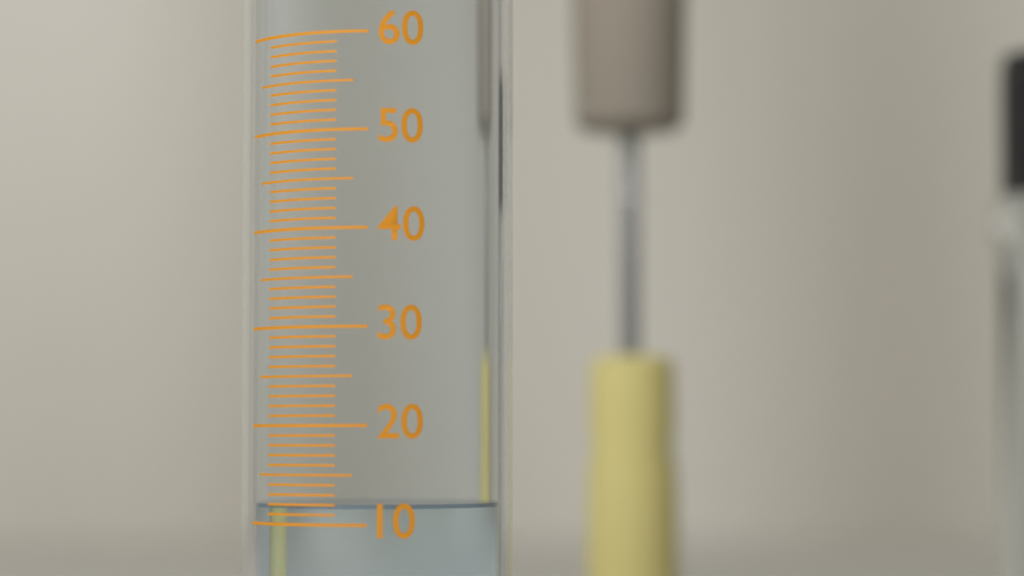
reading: 12 (no unit)
